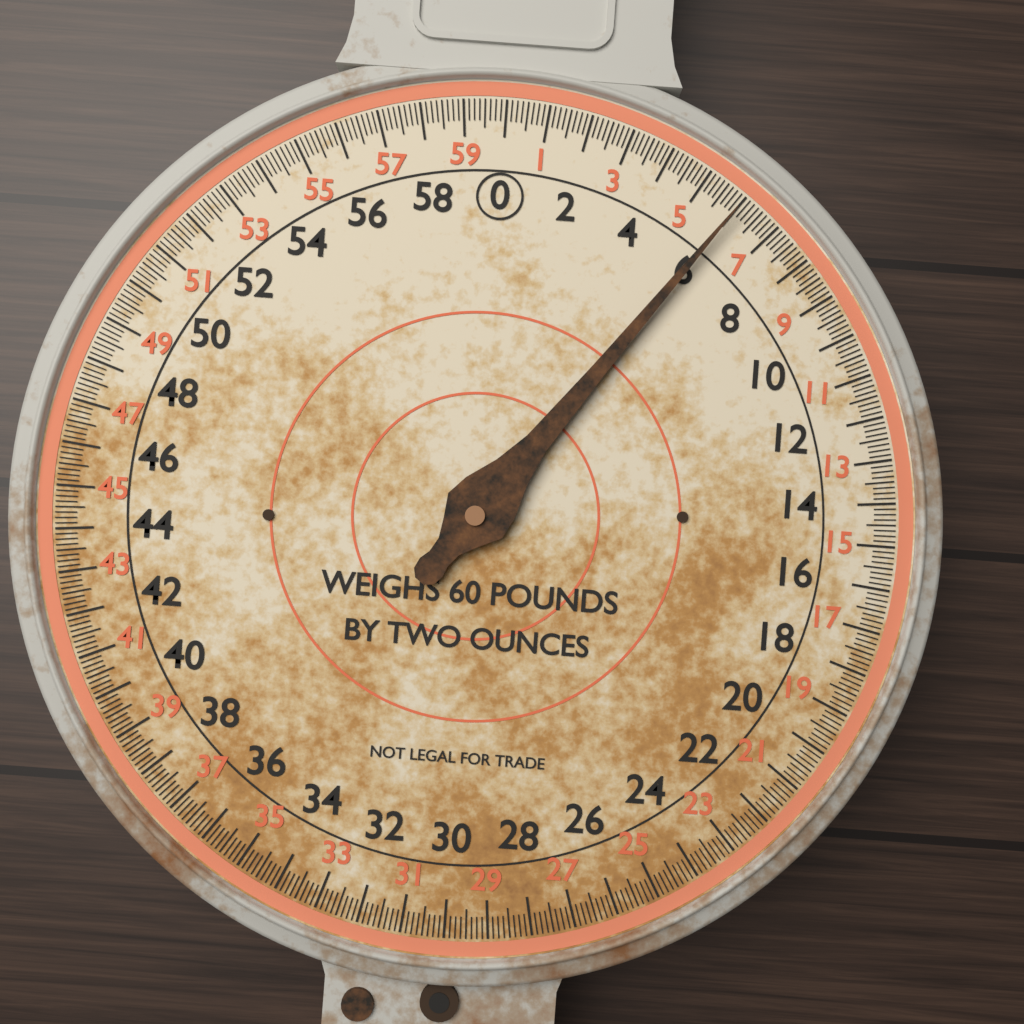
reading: 6.000 lb
